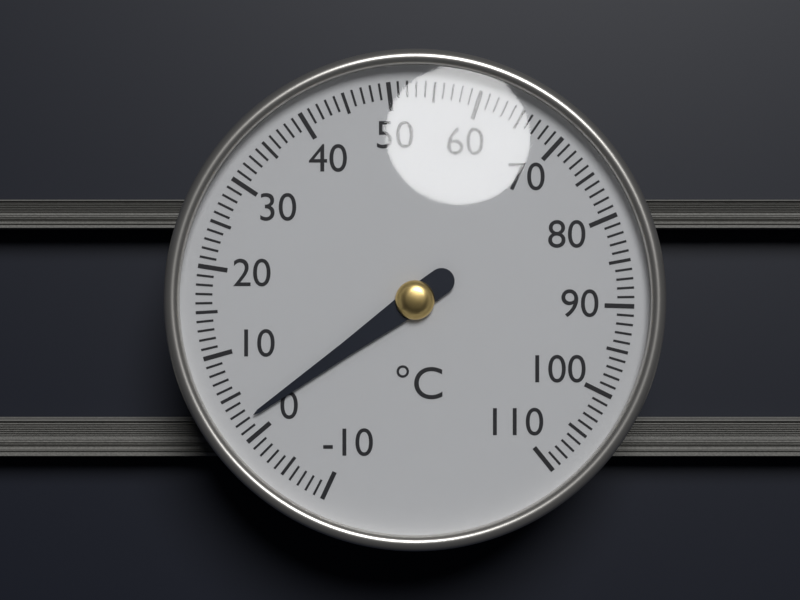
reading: 2 °C
